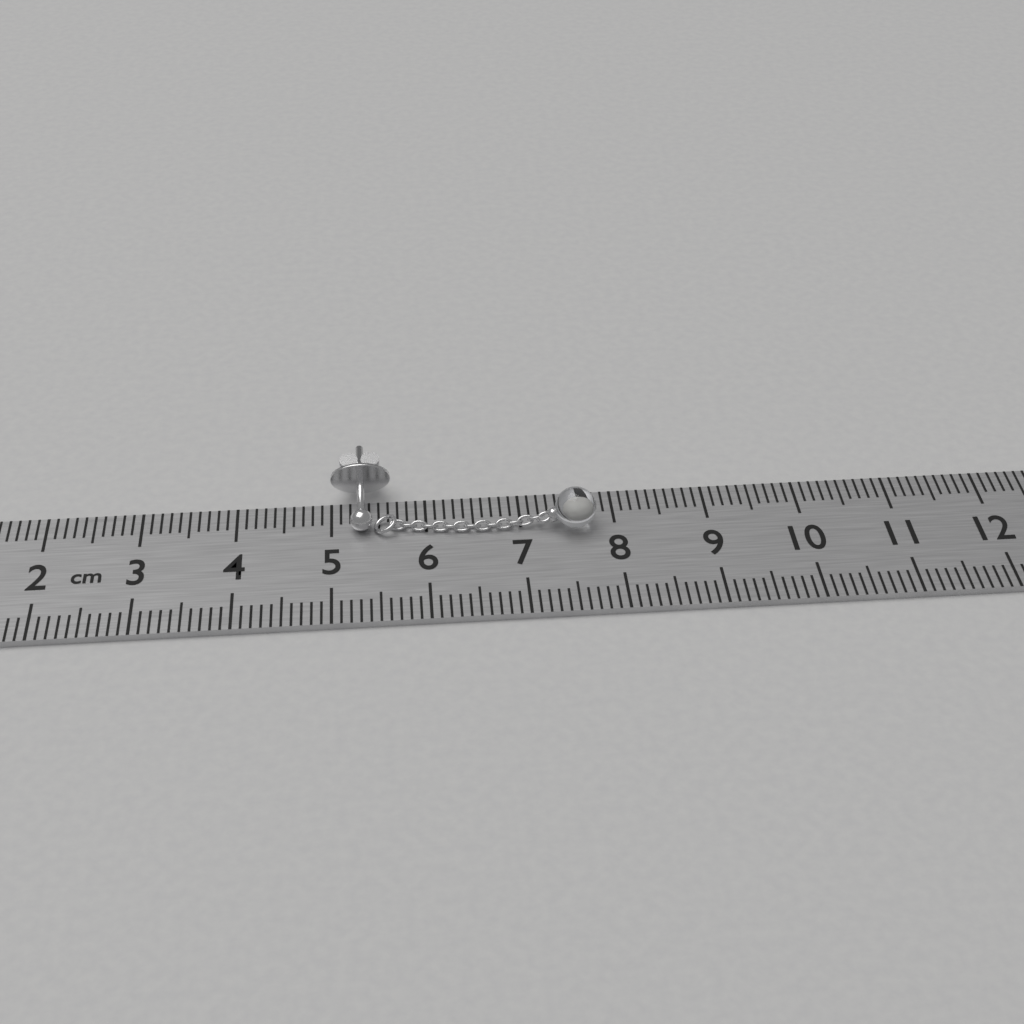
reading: 7.8 cm
